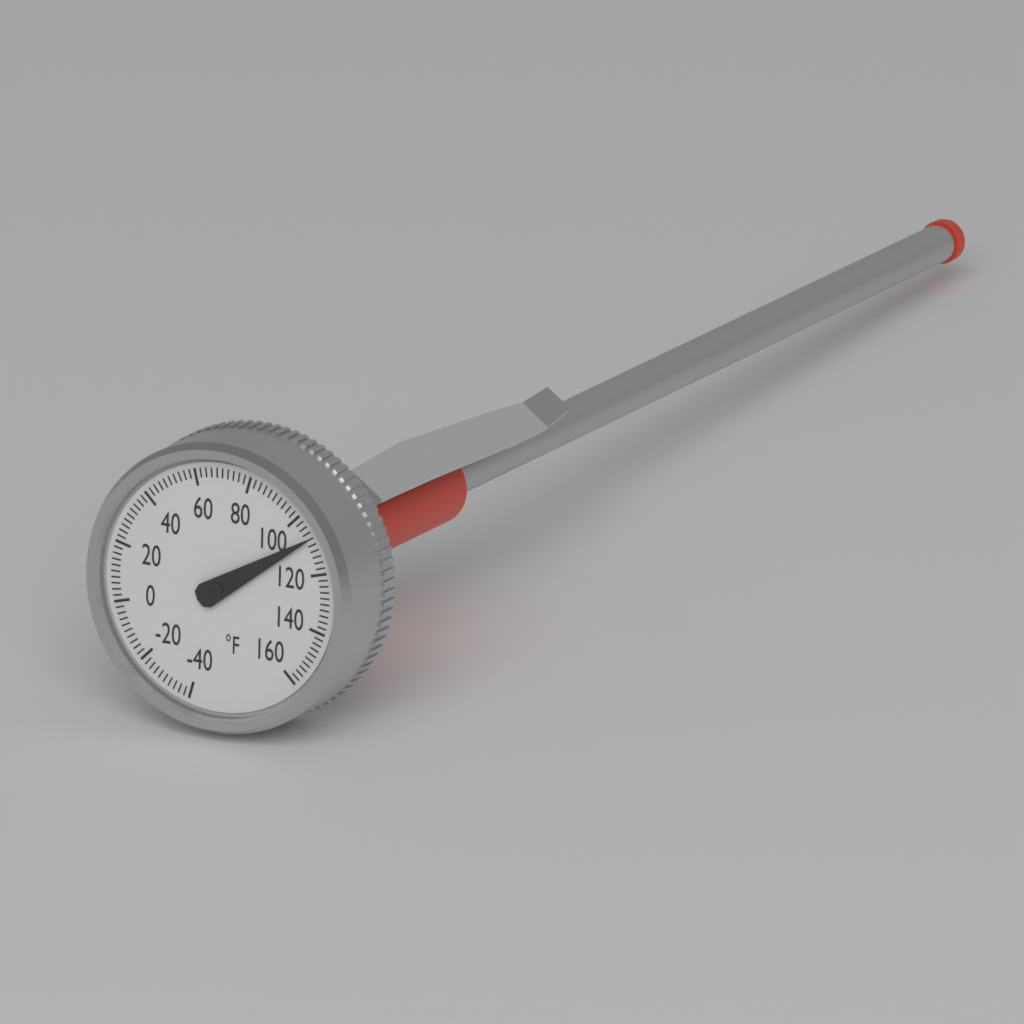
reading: 108 °F
